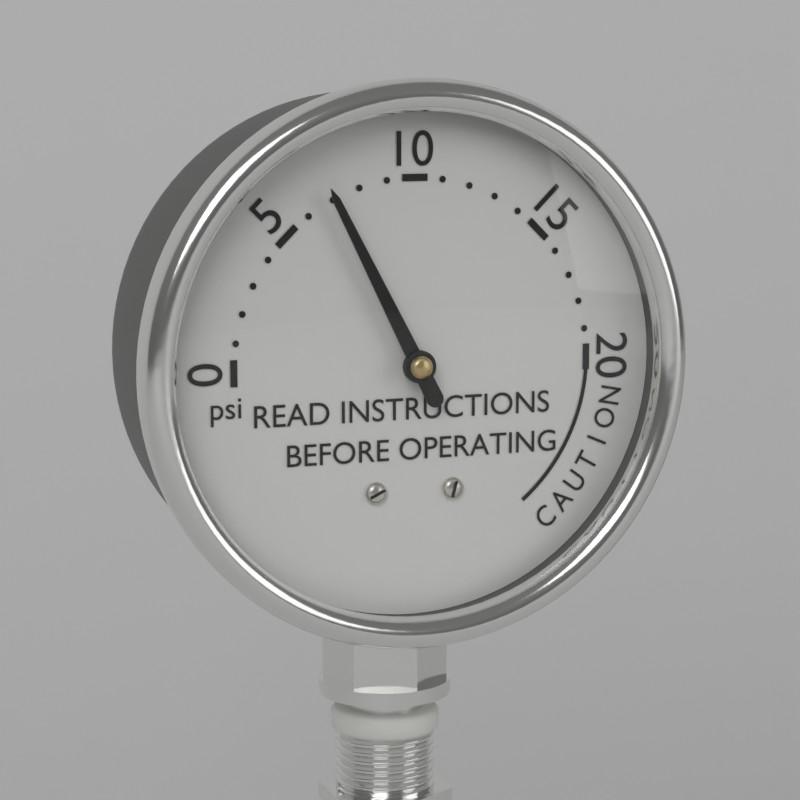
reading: 7 psi
